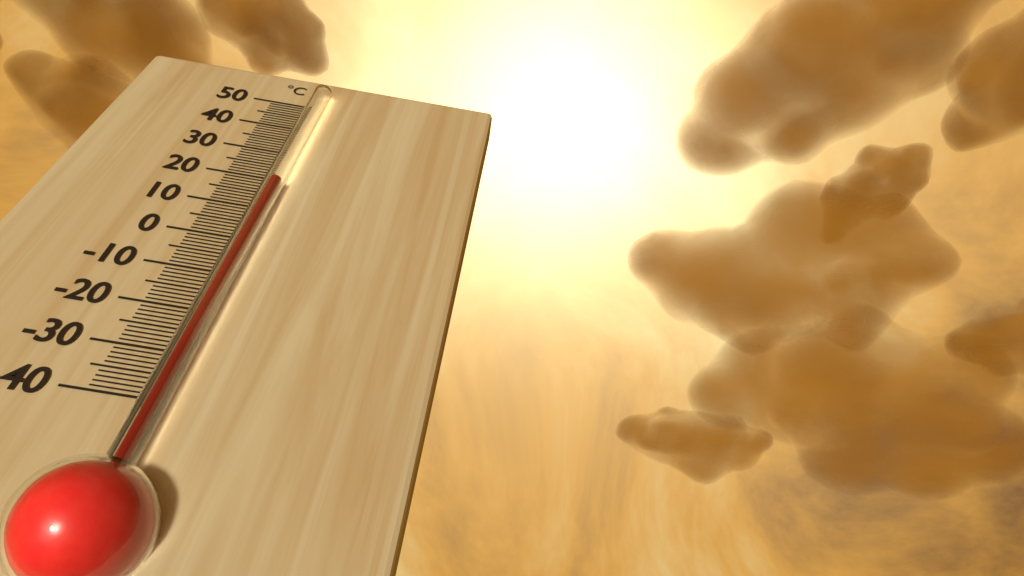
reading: 17 °C
